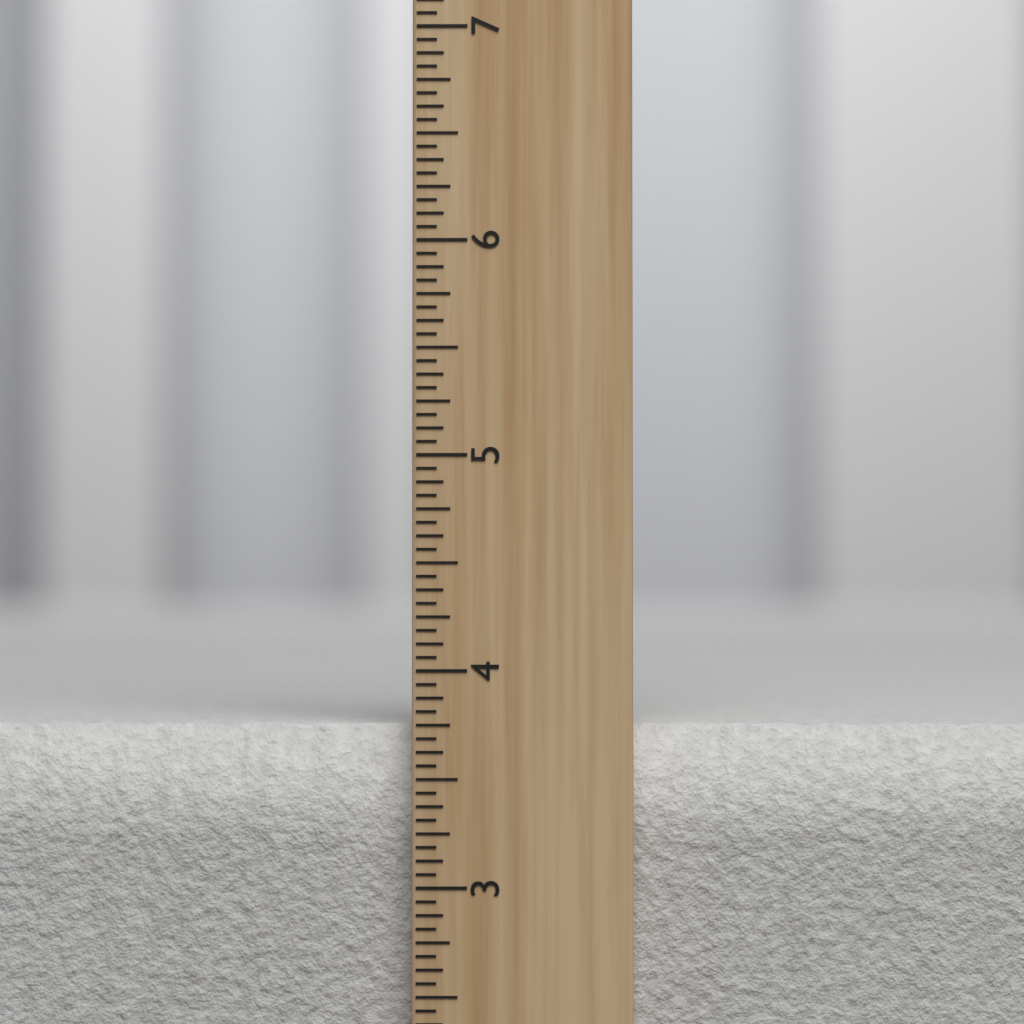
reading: 3.7500 inch
